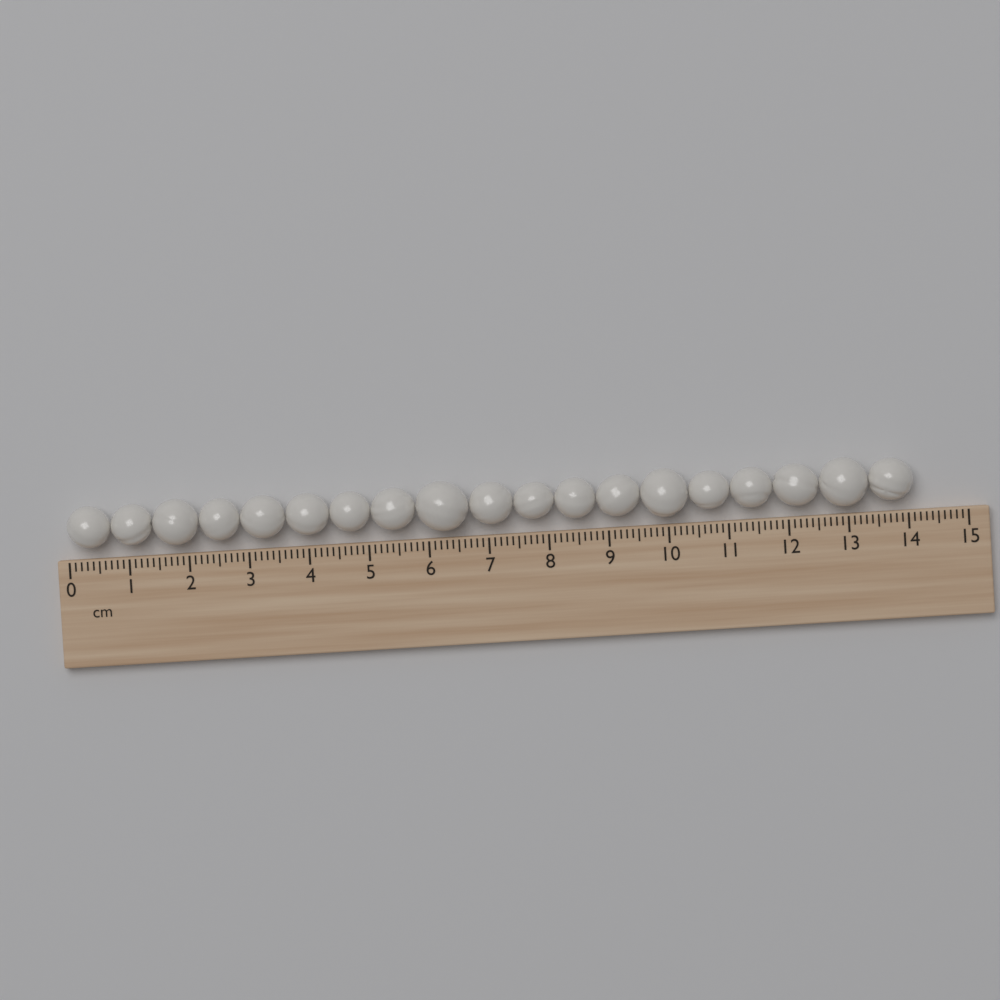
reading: 14.1 cm
